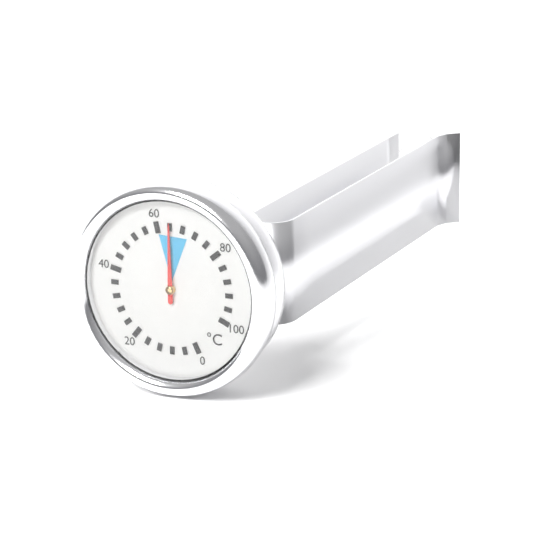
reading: 64 °C
